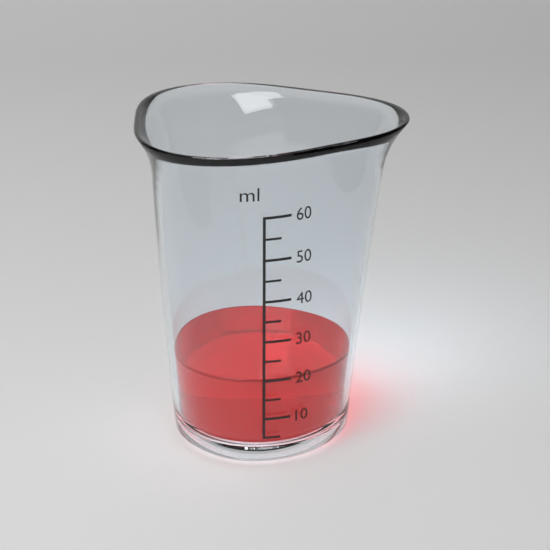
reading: 20 ml
